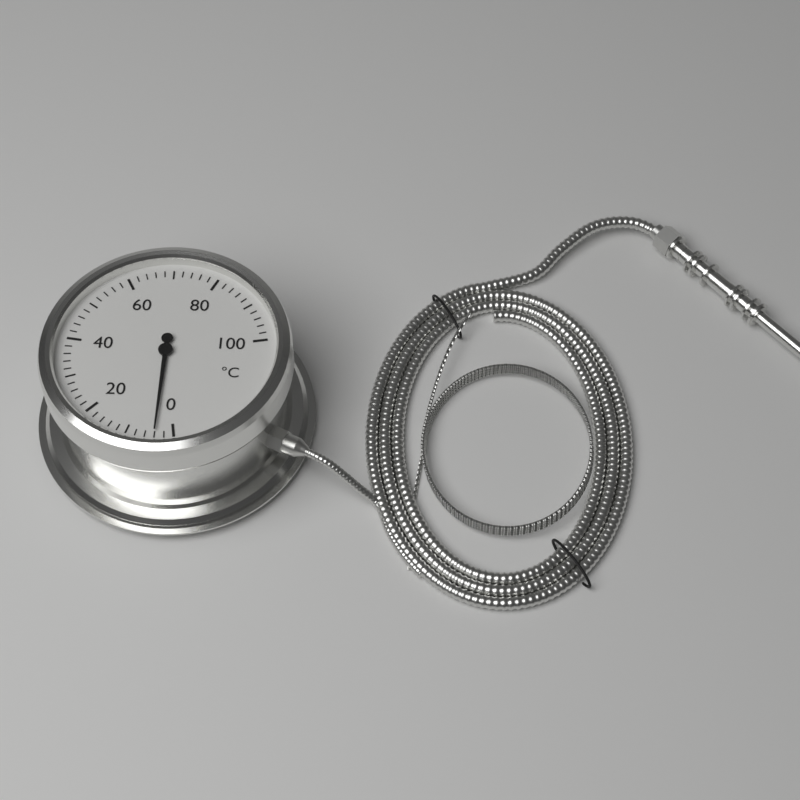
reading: 4 °C
